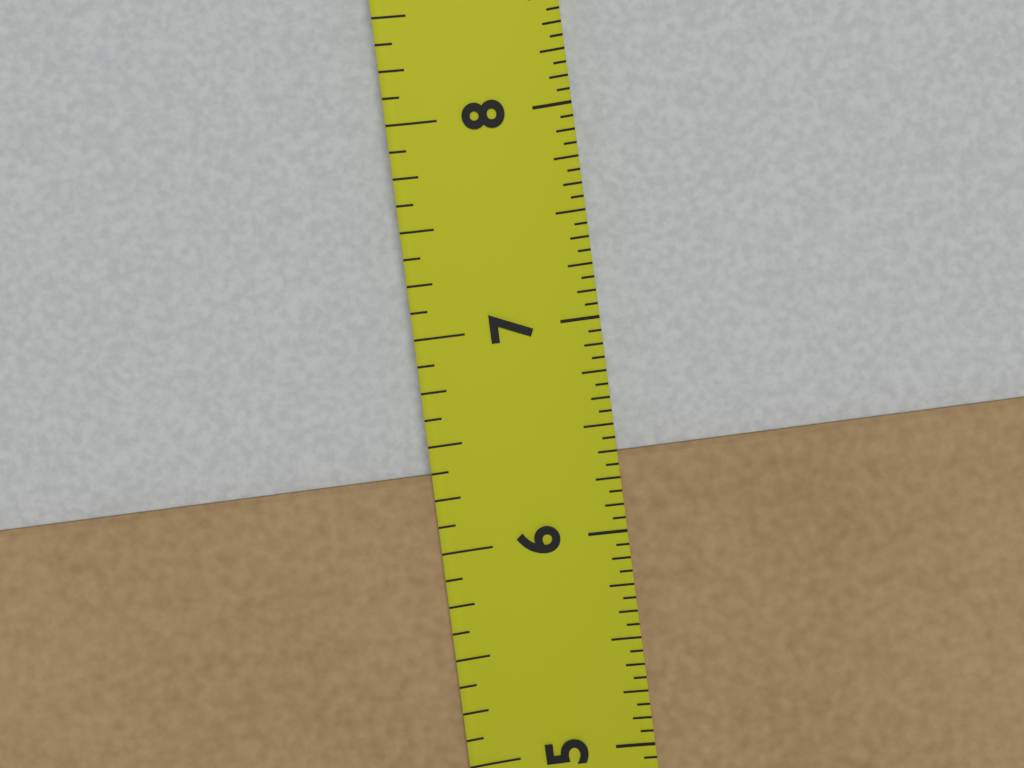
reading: 6.3750 in
